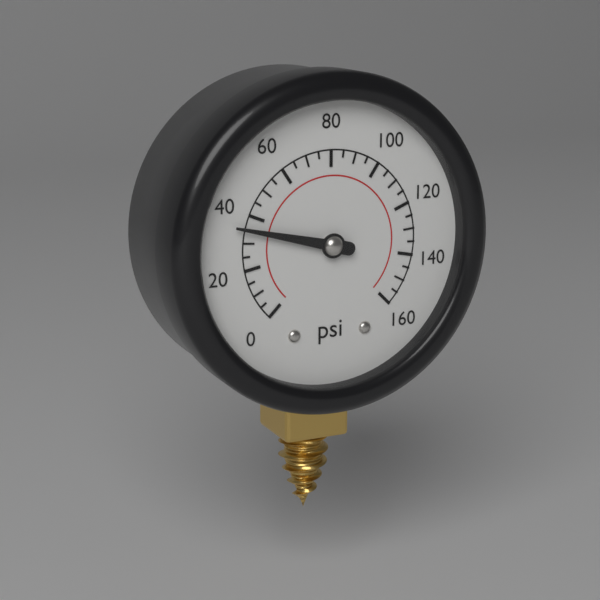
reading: 35 psi
